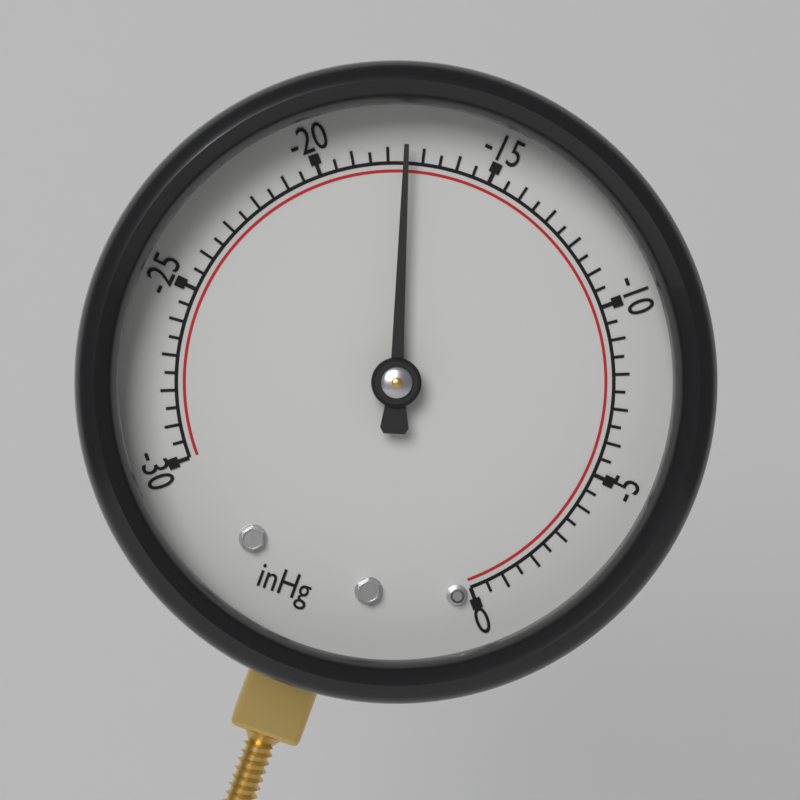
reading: -17.5 inHg
